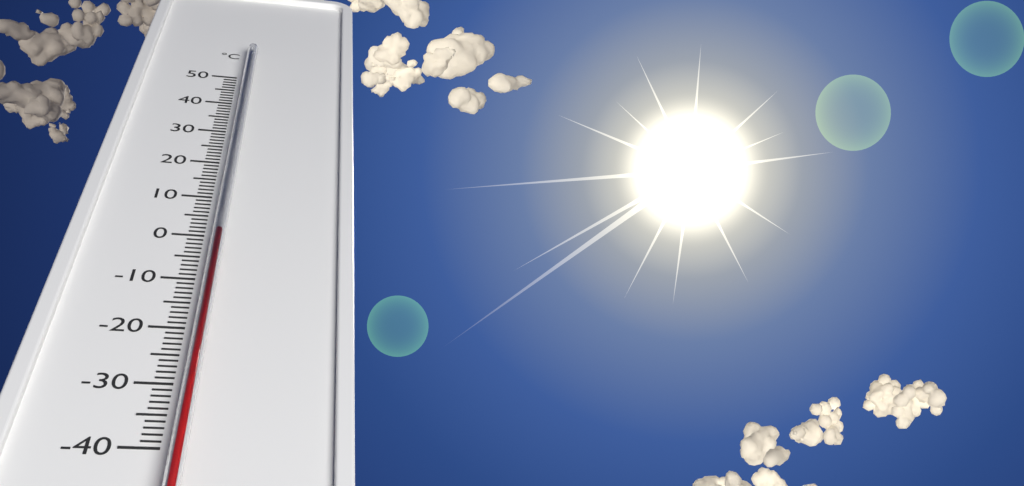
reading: -1 °C
